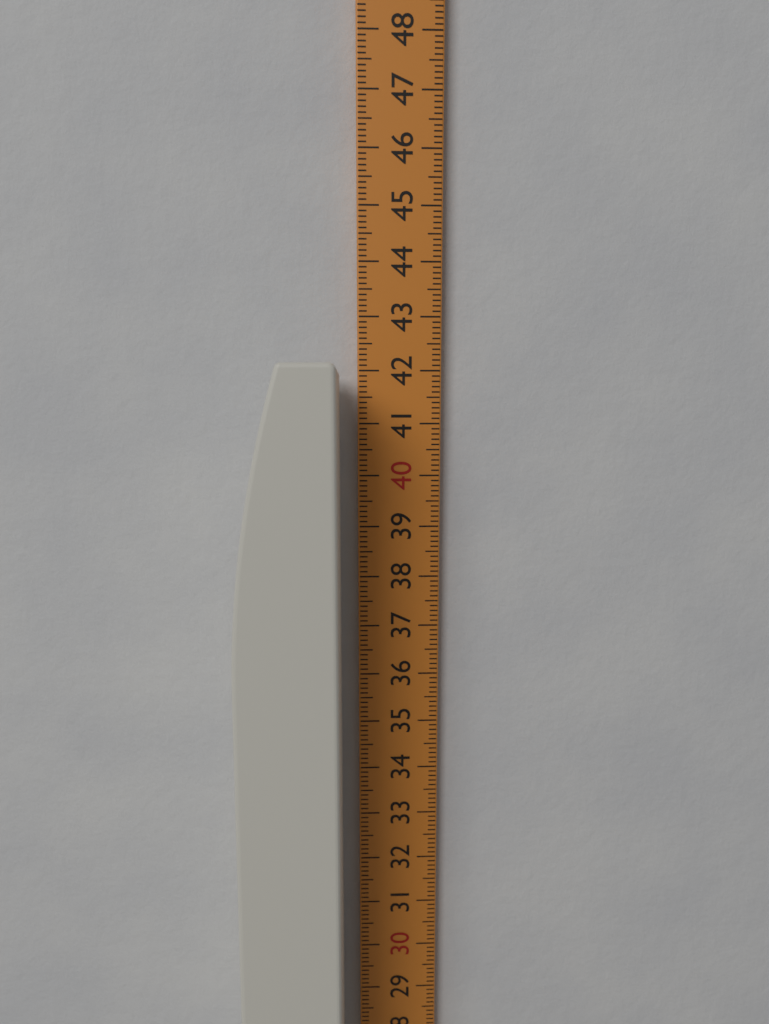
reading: 42.0 cm
